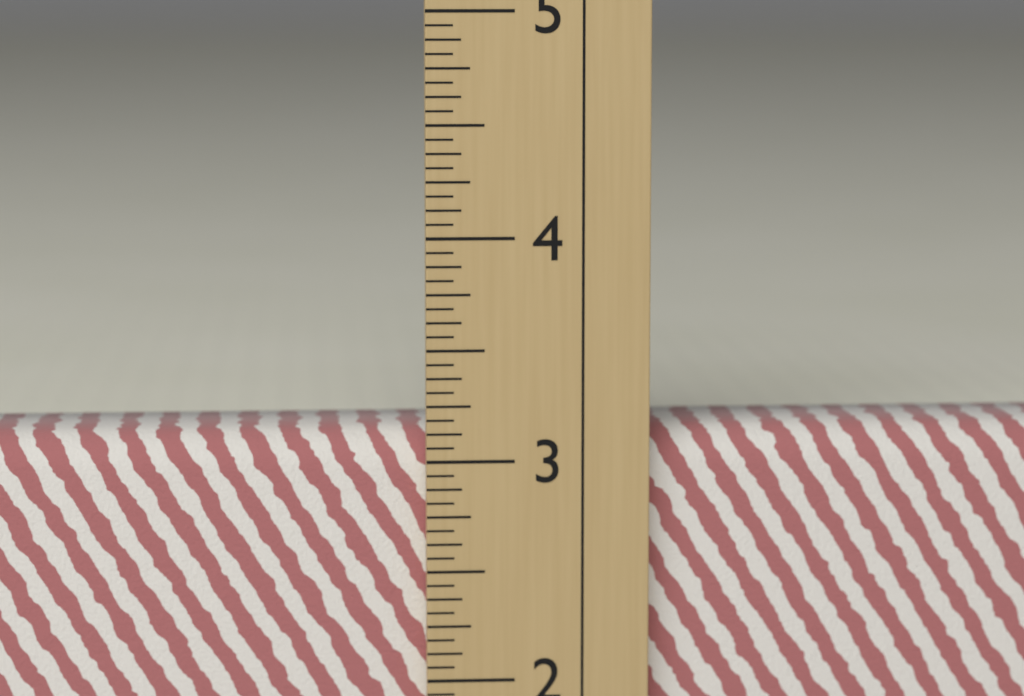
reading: 3.1250 in
